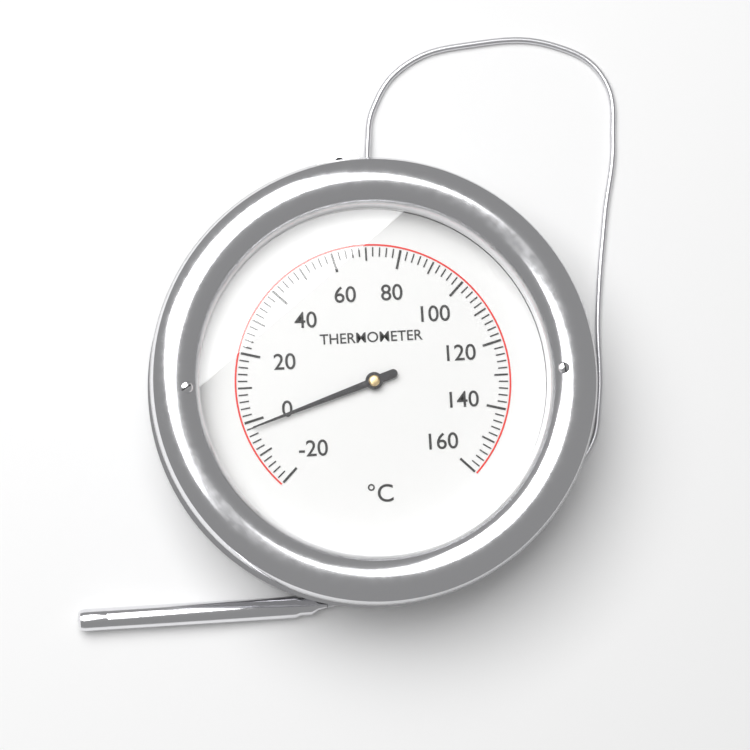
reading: -2 °C
